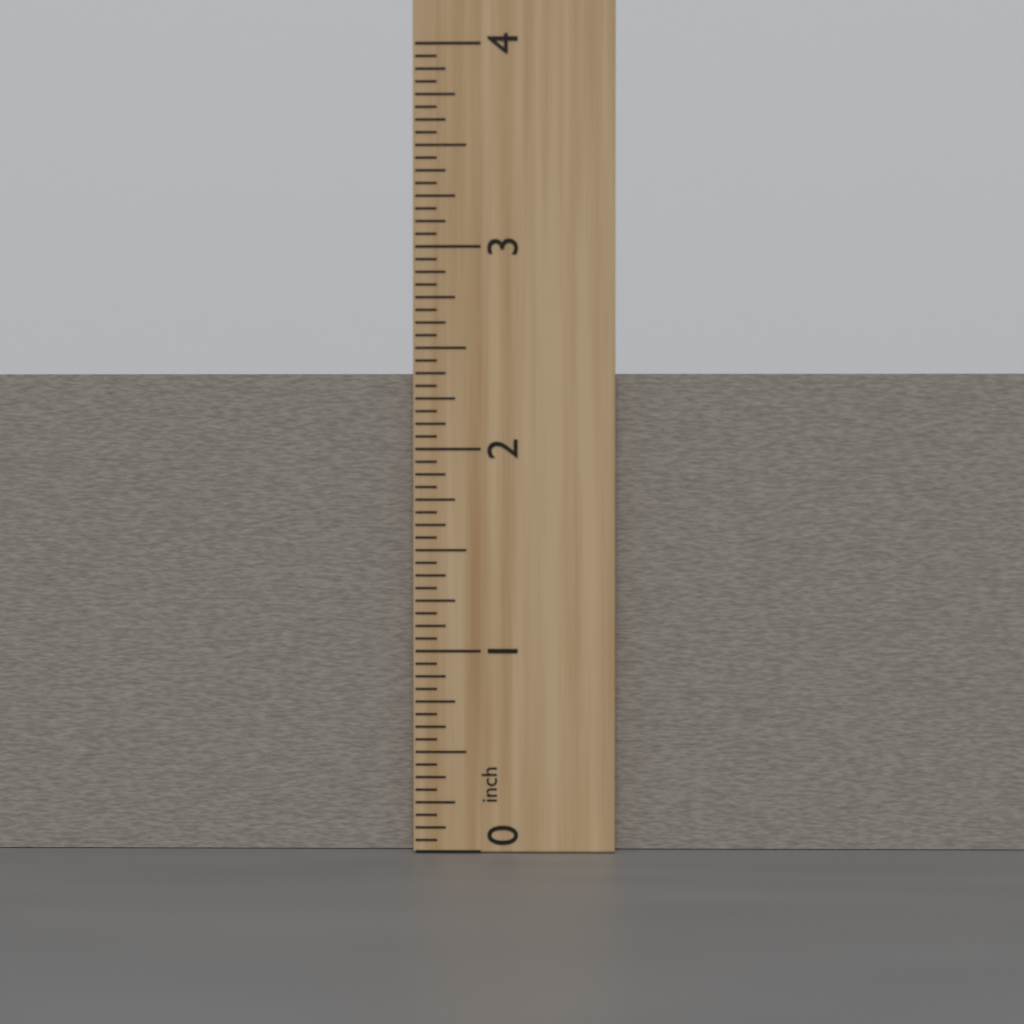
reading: 2.3750 inch
